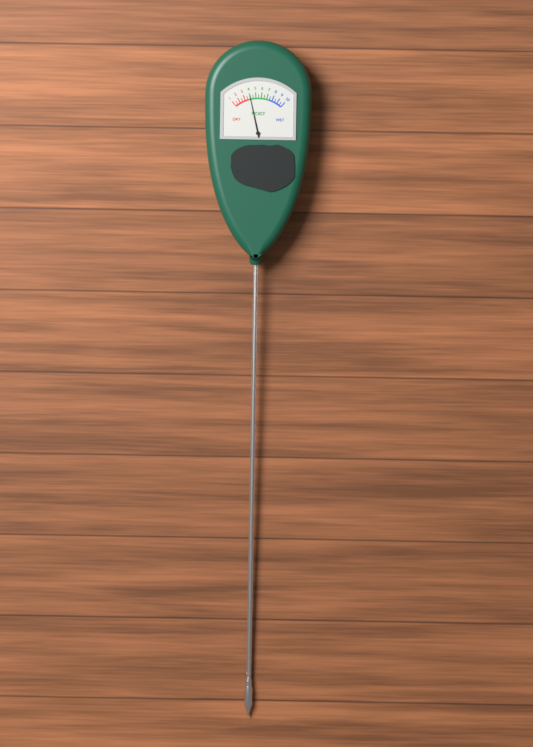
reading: 4.0 (no unit)
